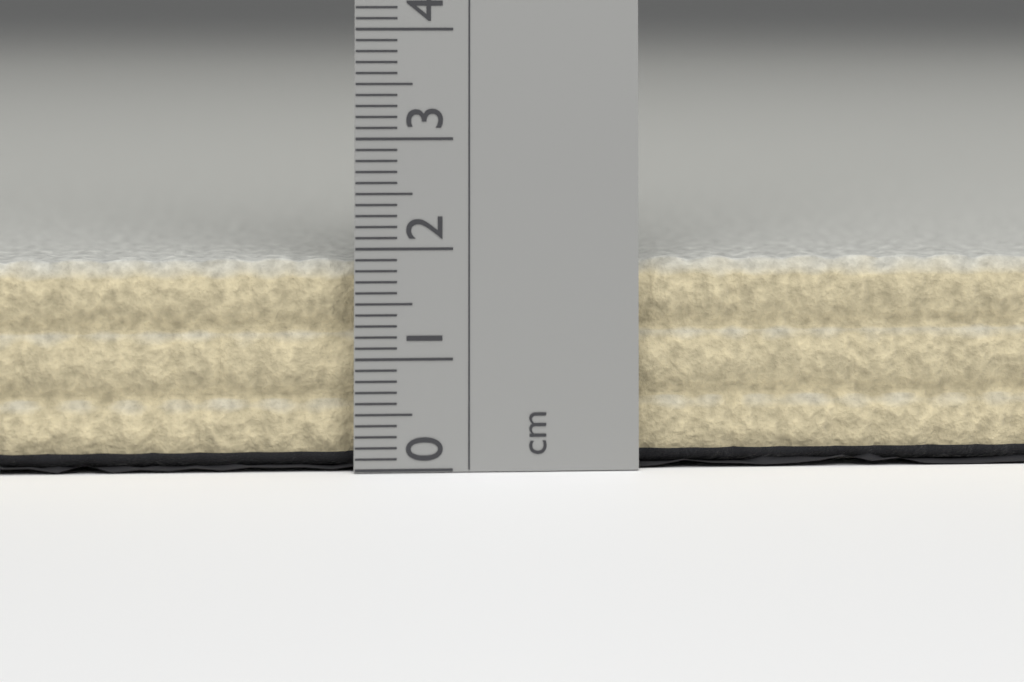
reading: 1.9 cm
